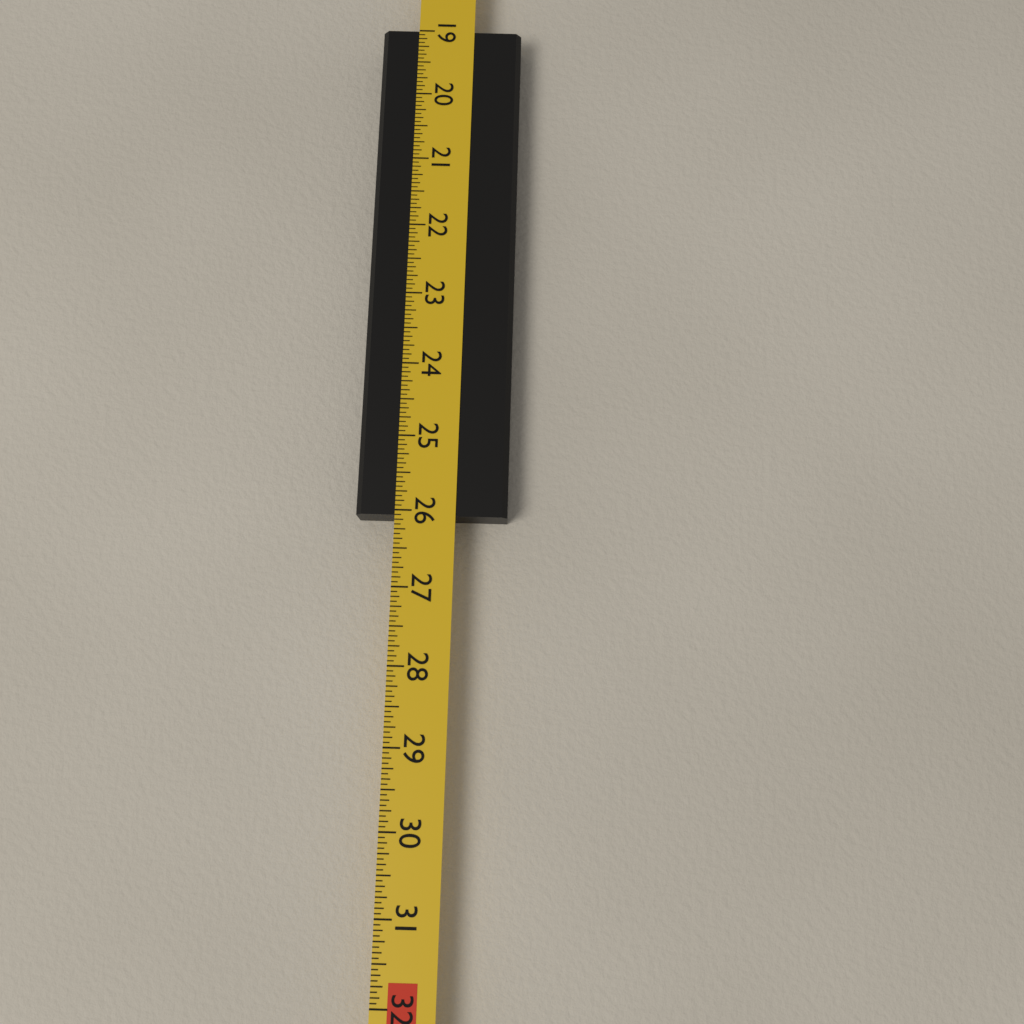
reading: 26.0625 in
